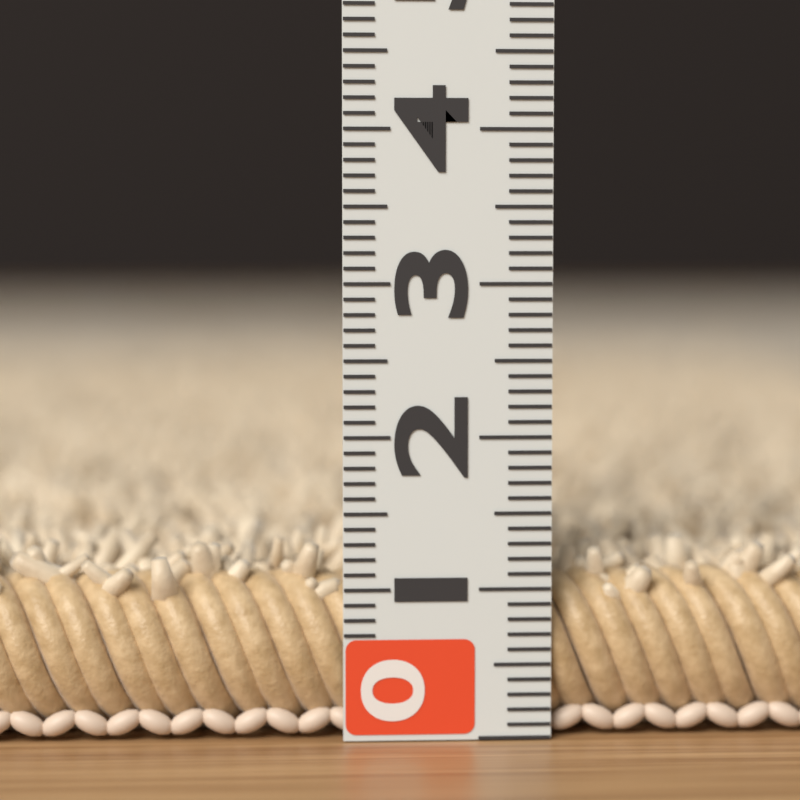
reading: 1.3 (no unit)
